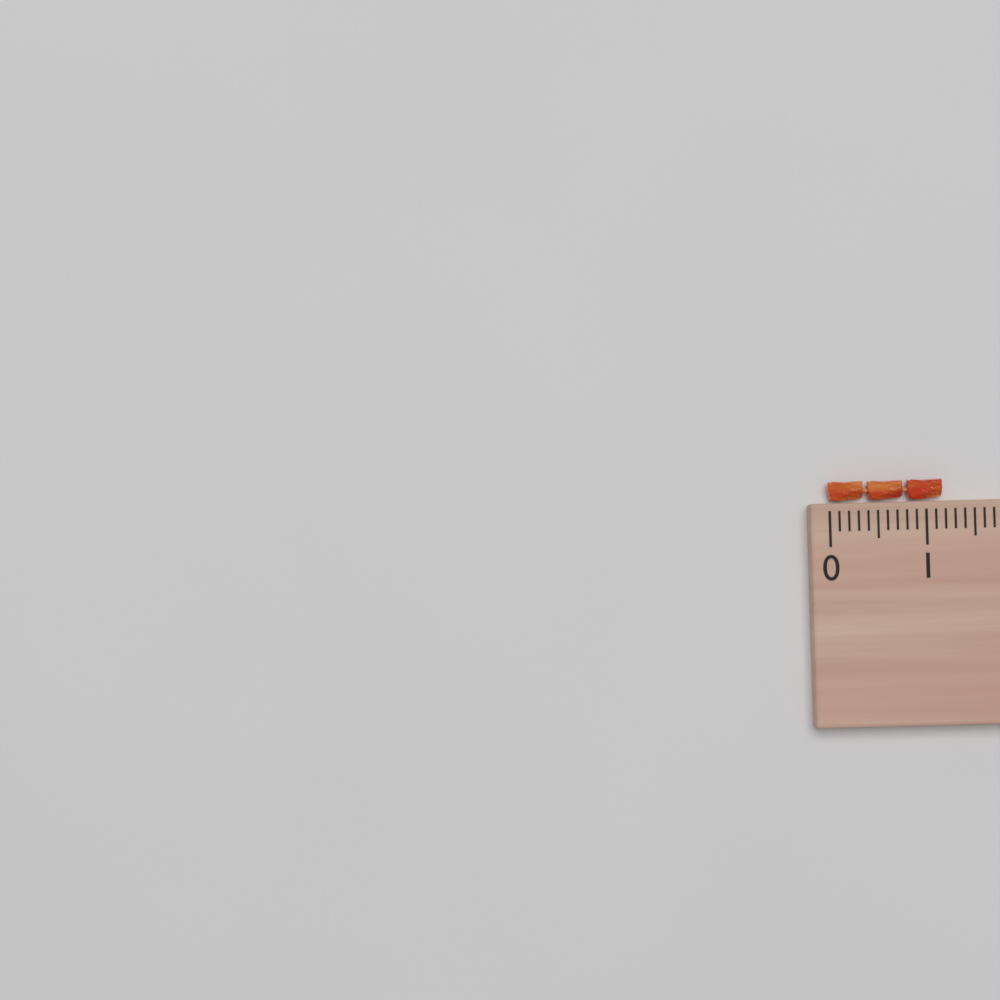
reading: 1.2 (no unit)
